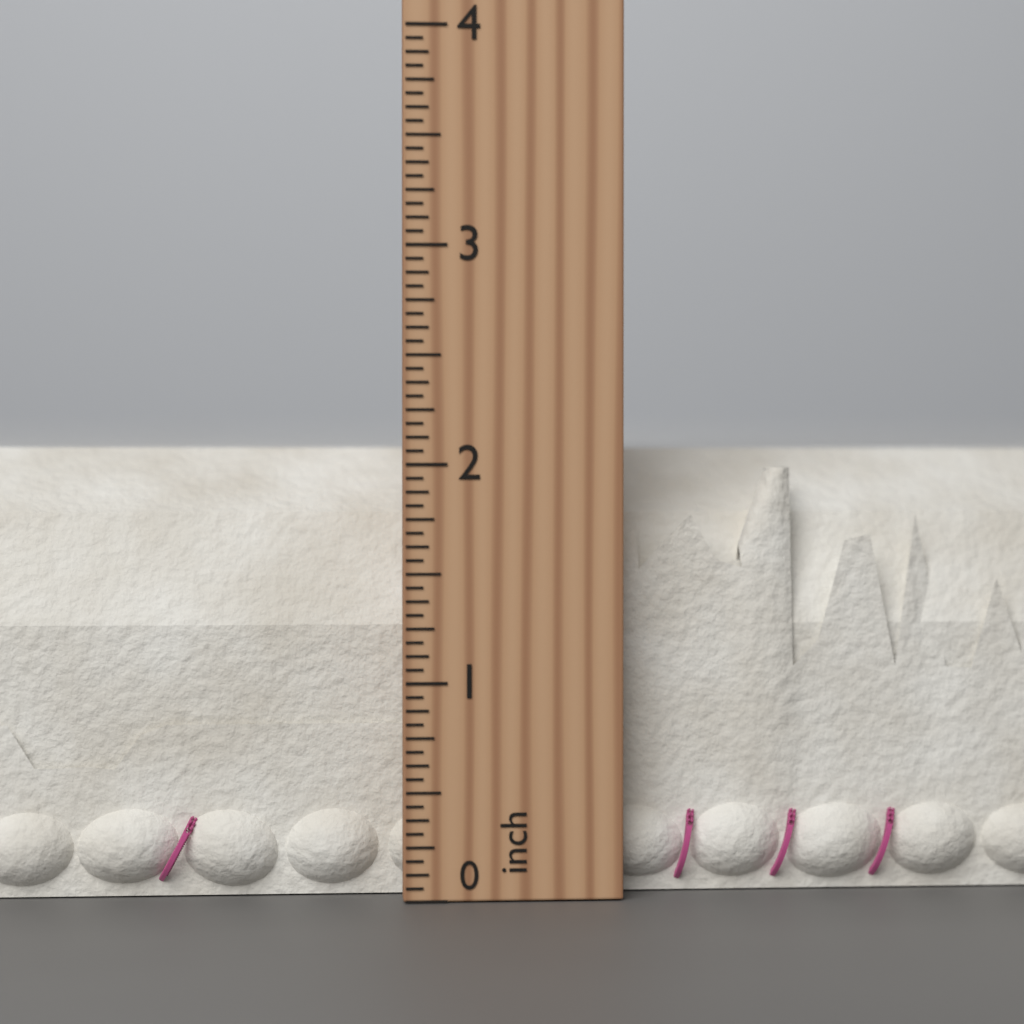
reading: 2.1250 inch
